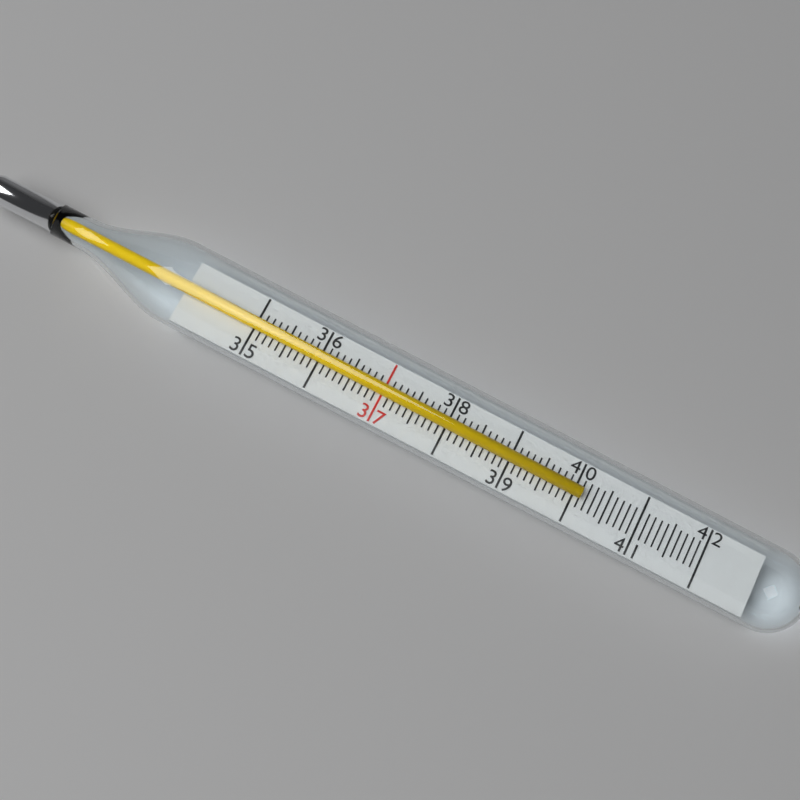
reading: 40.1 (no unit)
